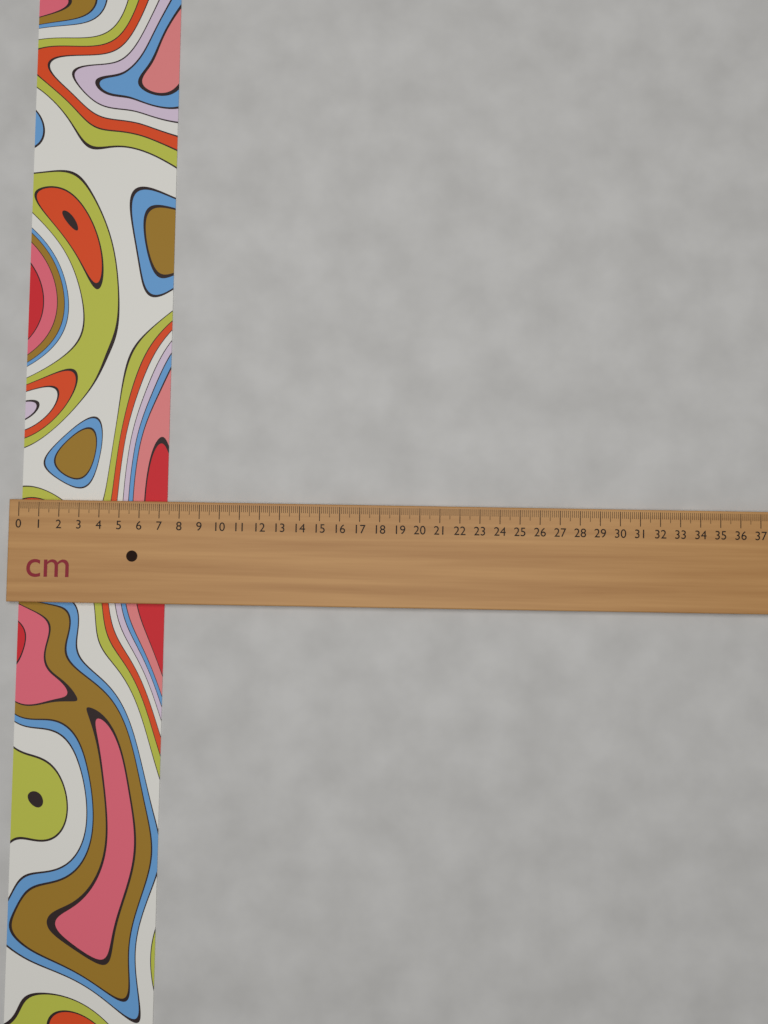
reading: 7.3 cm
